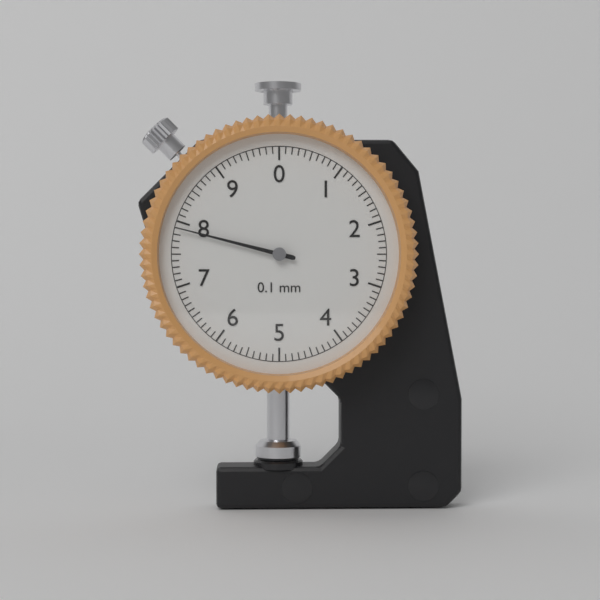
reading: 7.9 mm
